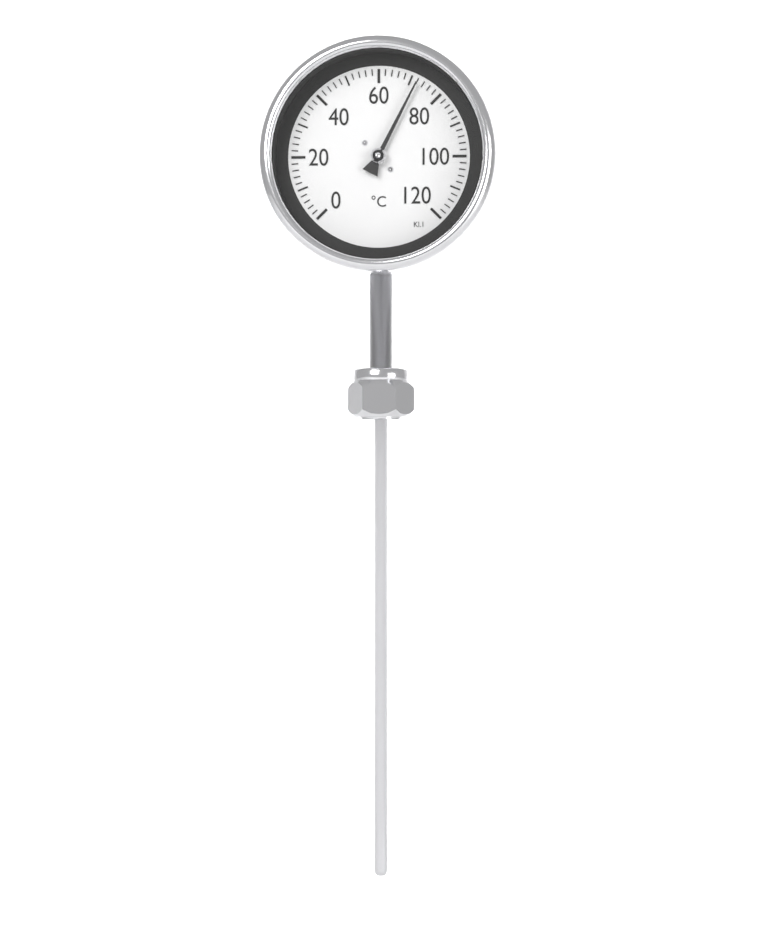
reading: 72 °C
